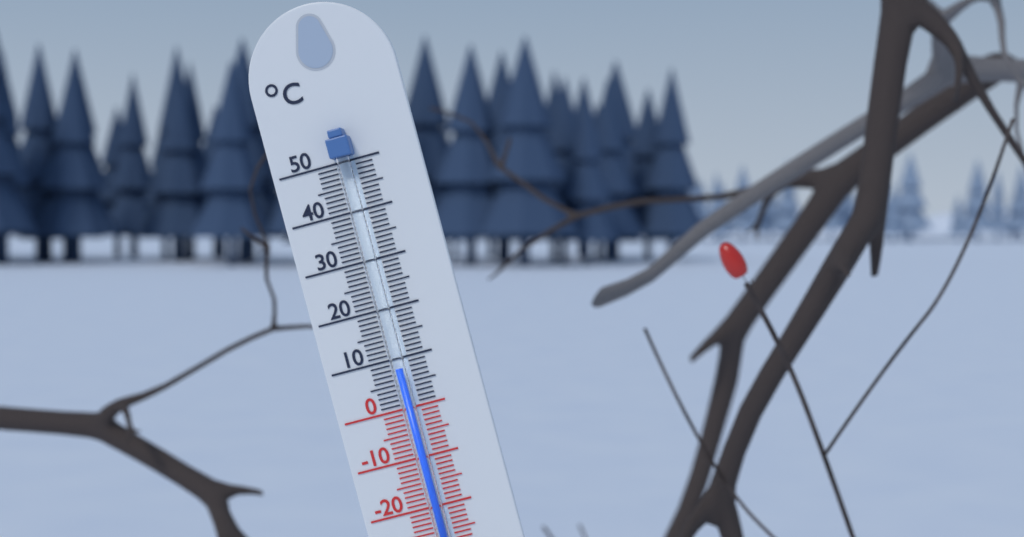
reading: 8 °C
